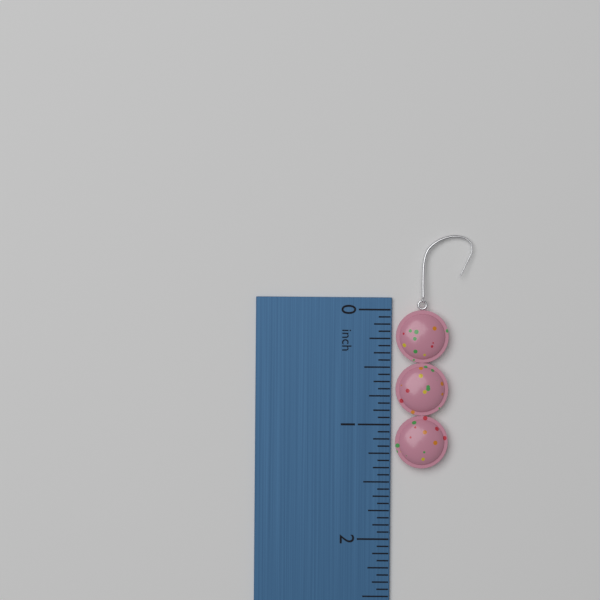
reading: 1.3750 inch
